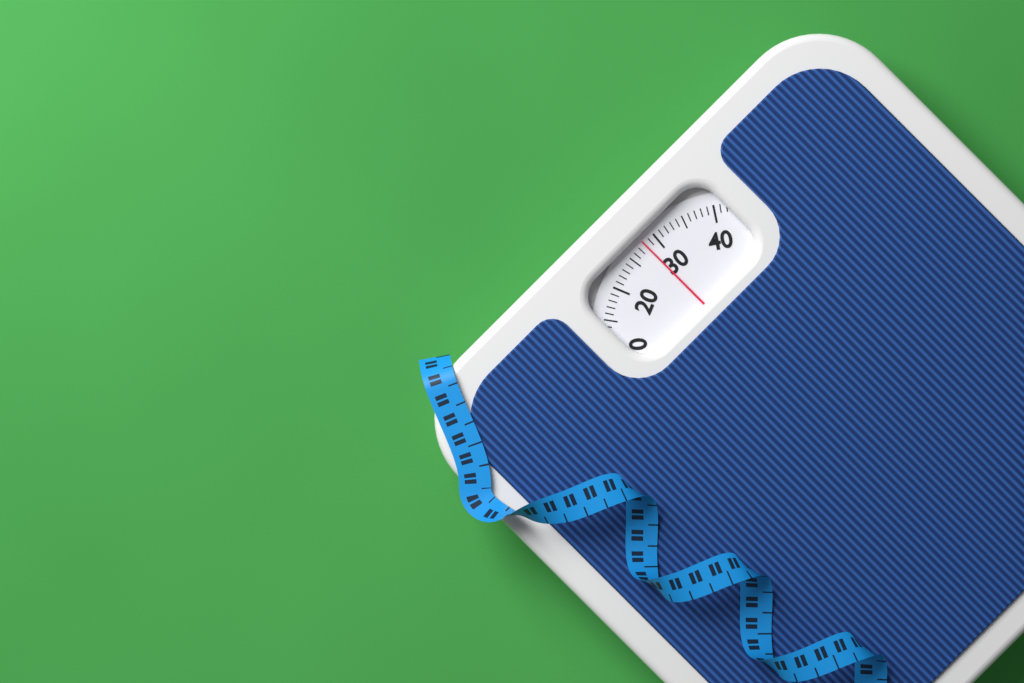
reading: 28 kg
